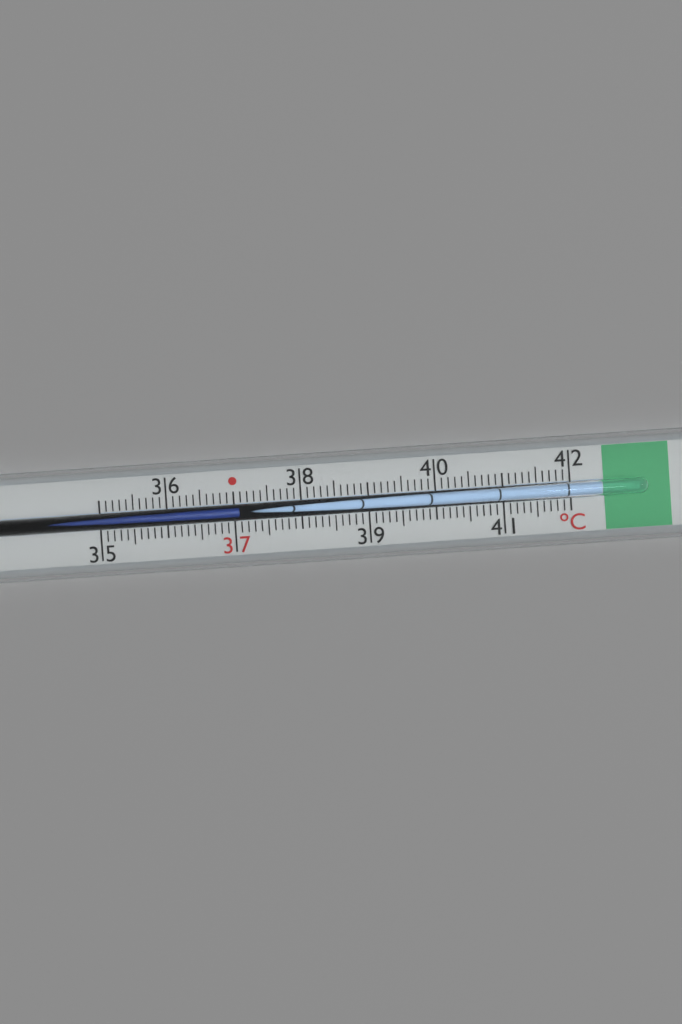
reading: 37.1 °C
